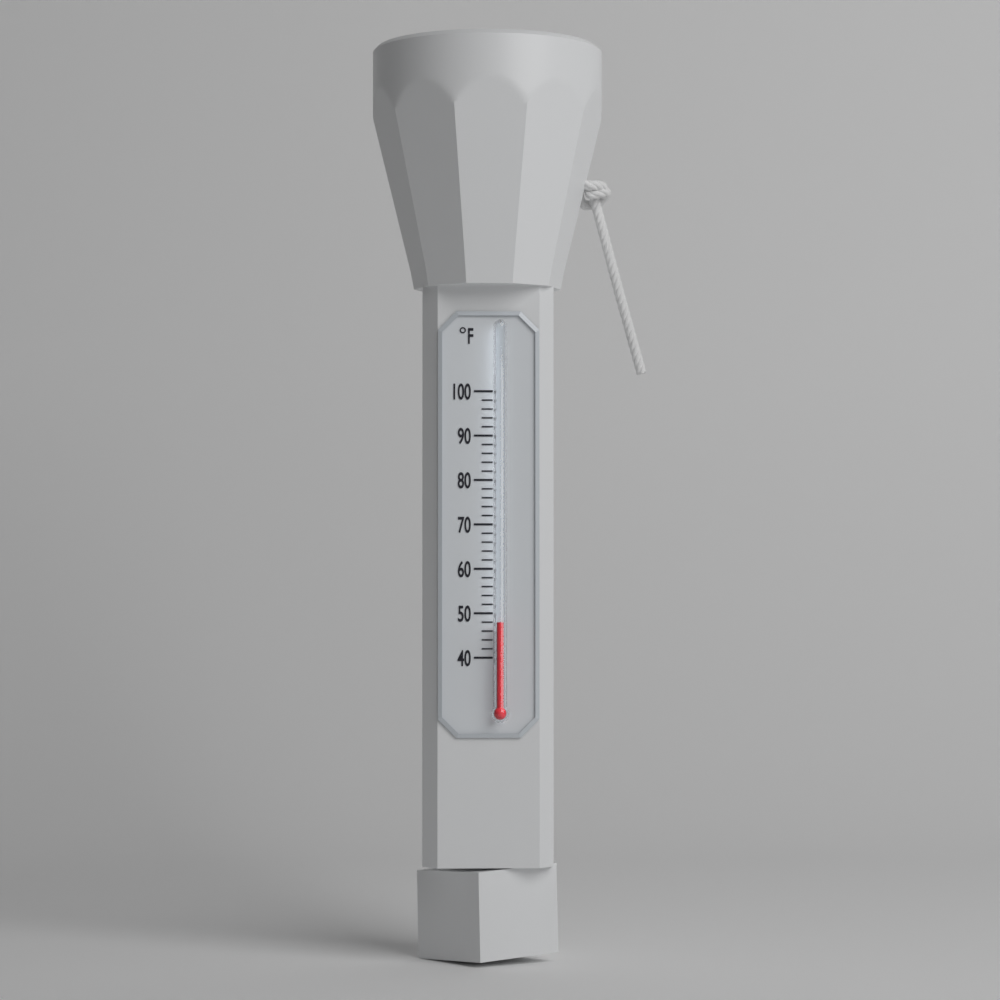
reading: 48 °F
